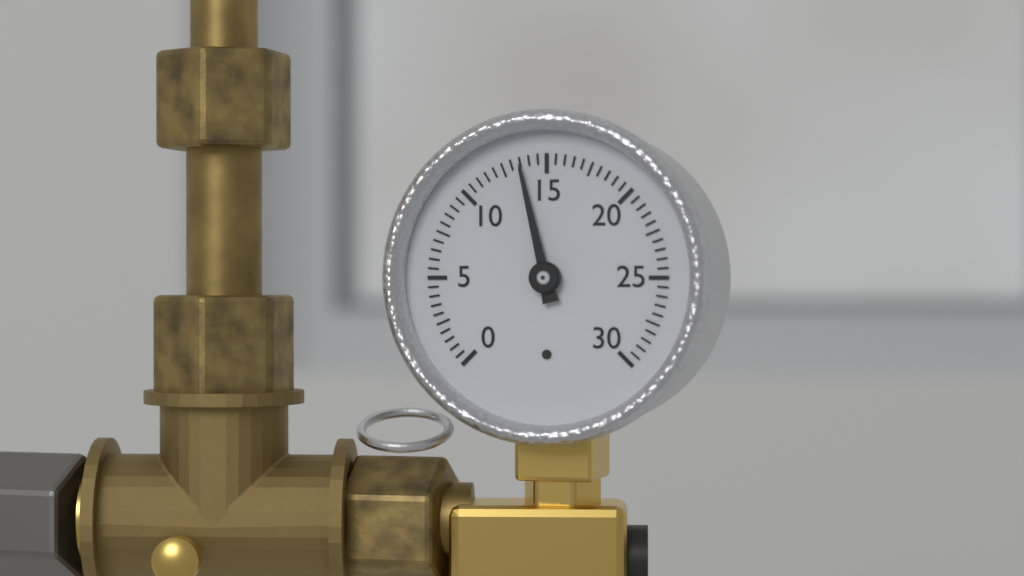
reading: 13.5 (no unit)
